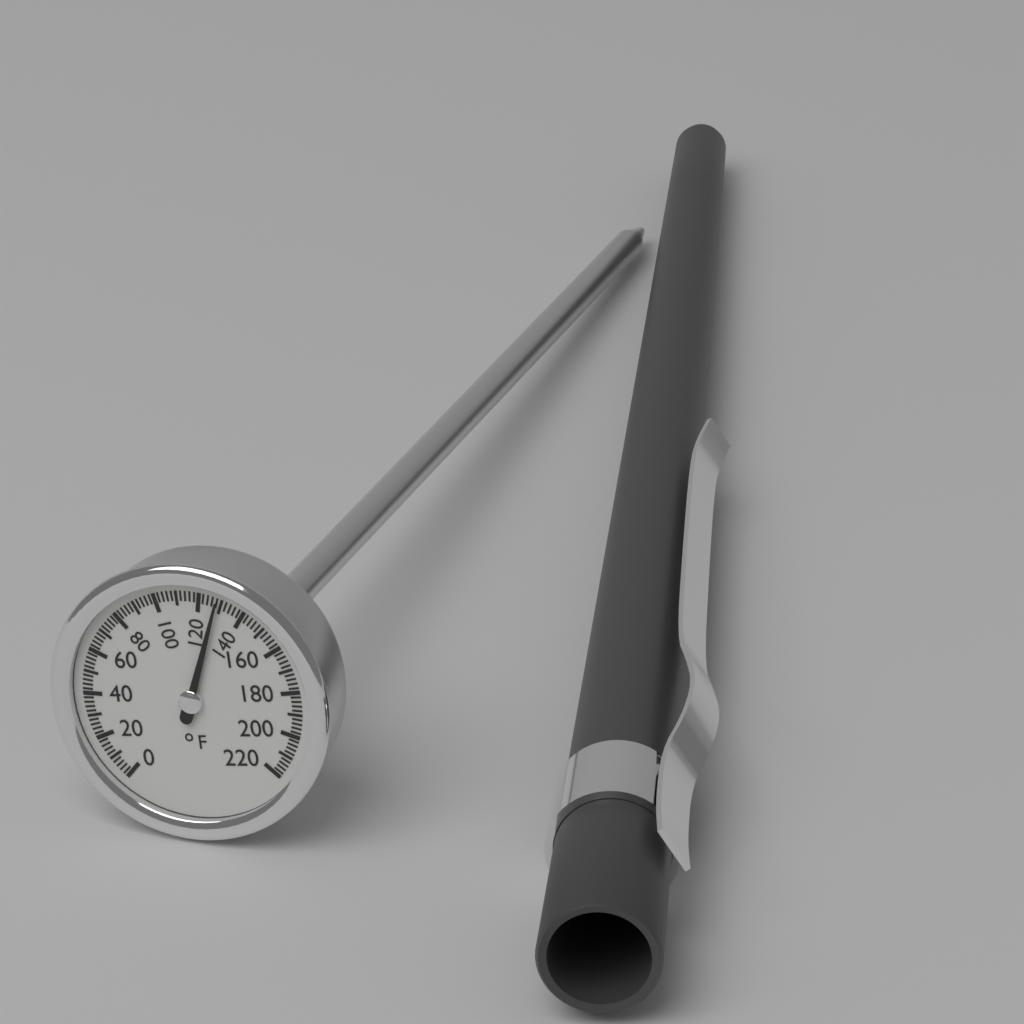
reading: 128 °F
